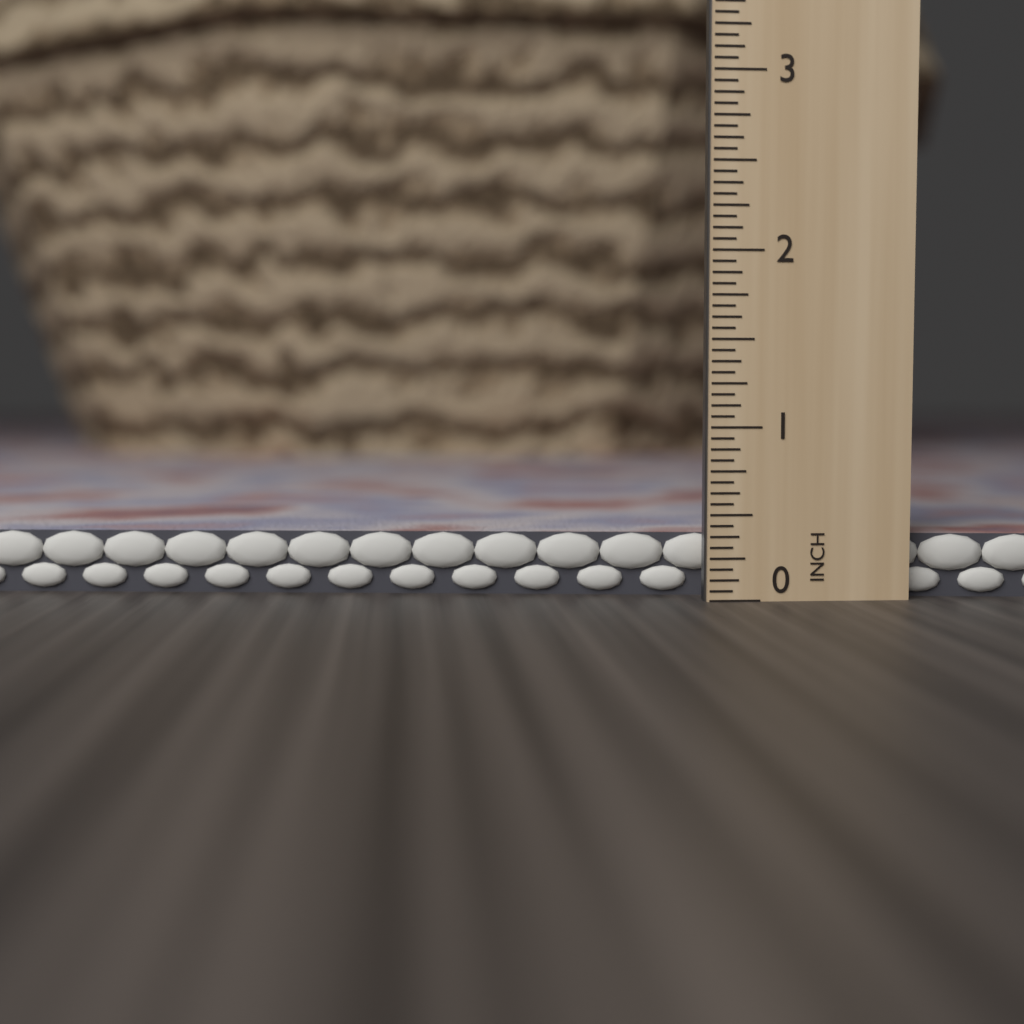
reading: 0.3750 in
